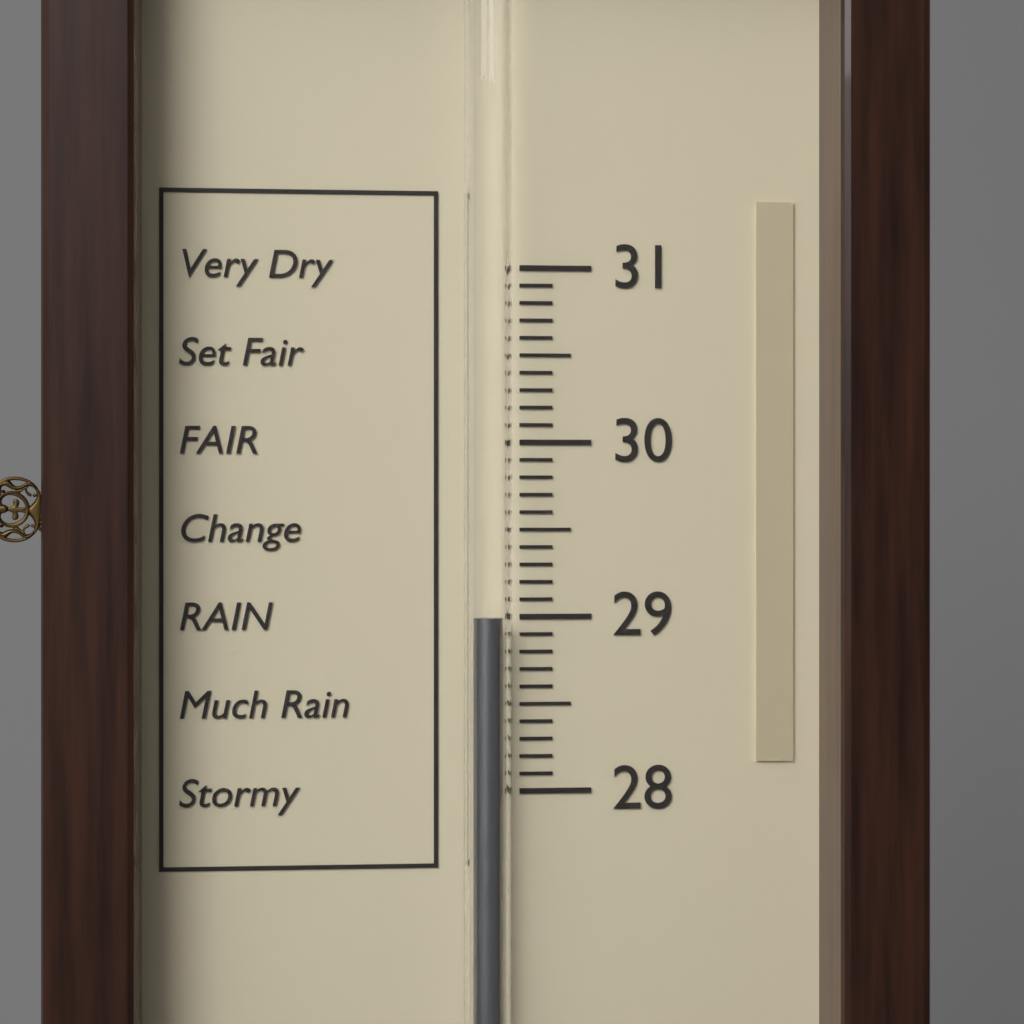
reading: 29.0 (no unit)
